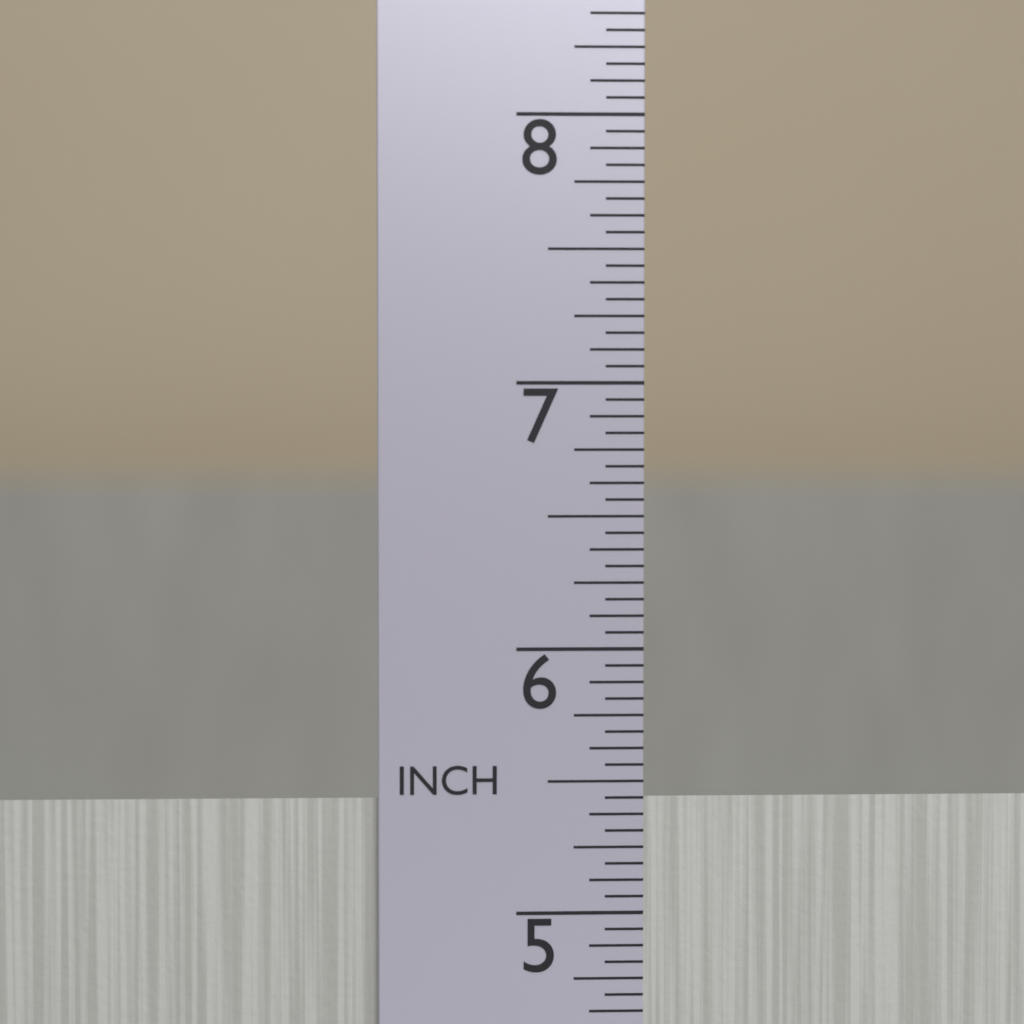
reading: 5.4375 in
